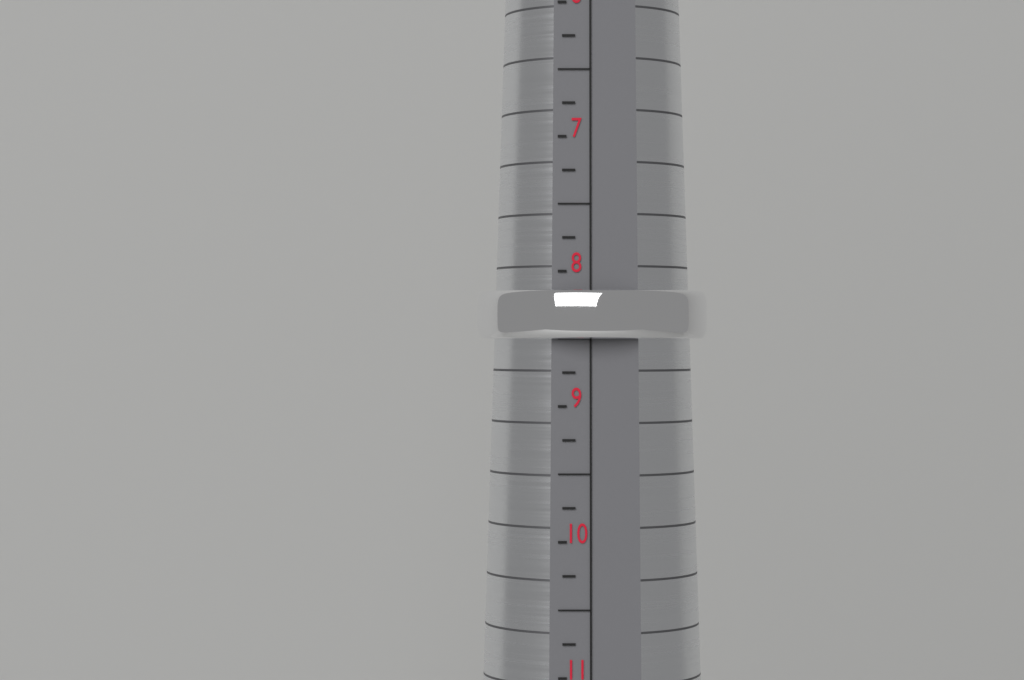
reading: 8.50 (no unit)
